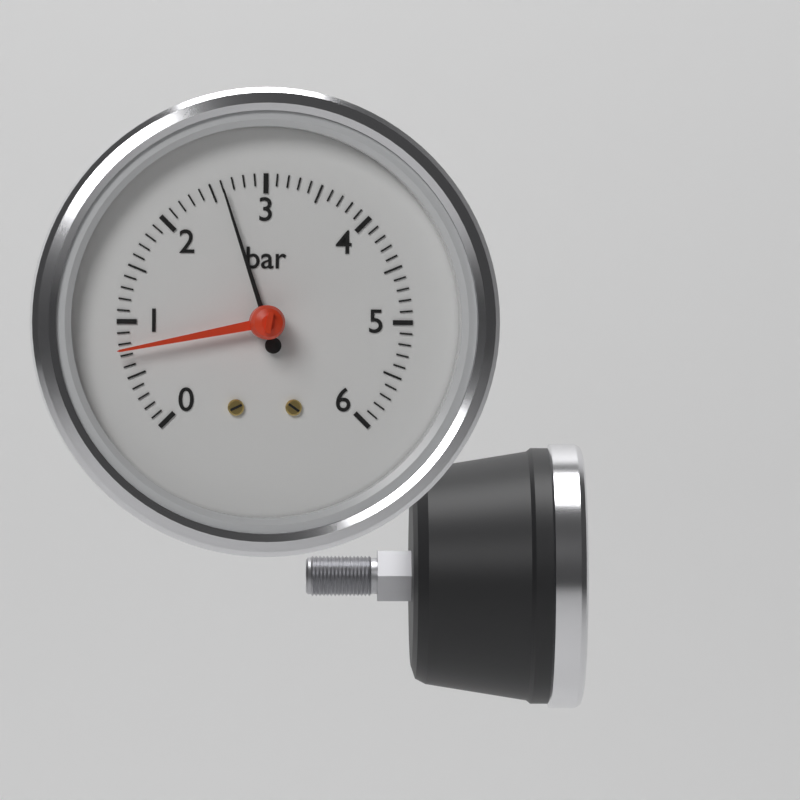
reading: 2.6 bar
